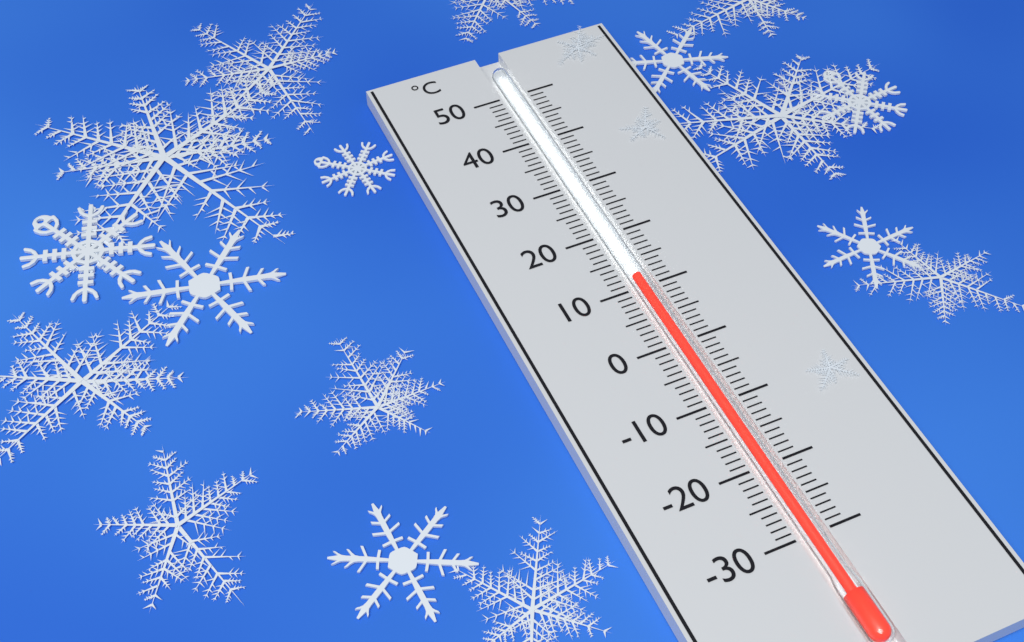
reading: 12 °C
